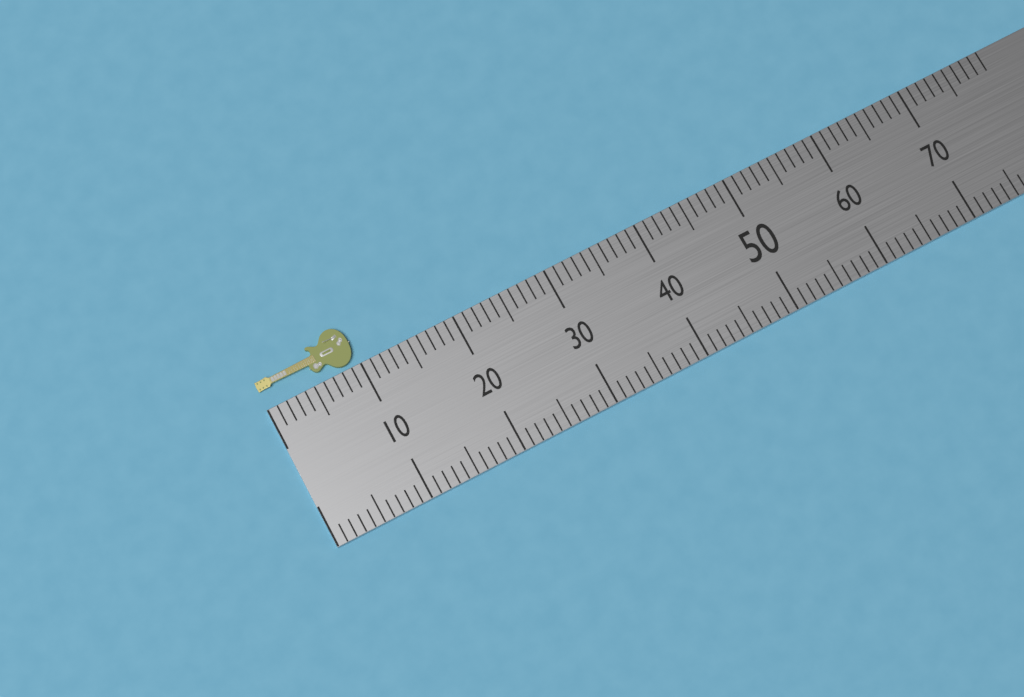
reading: 10 (no unit)
